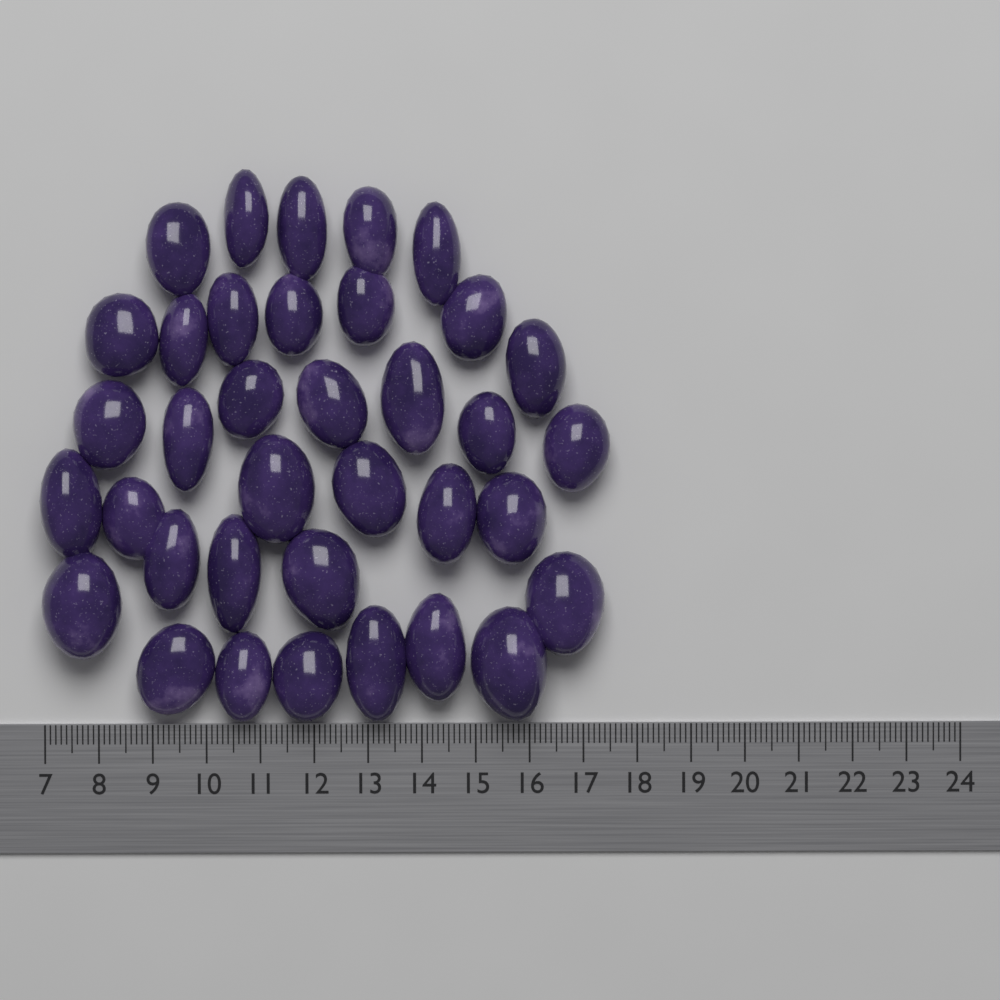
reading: 17.5 (no unit)
